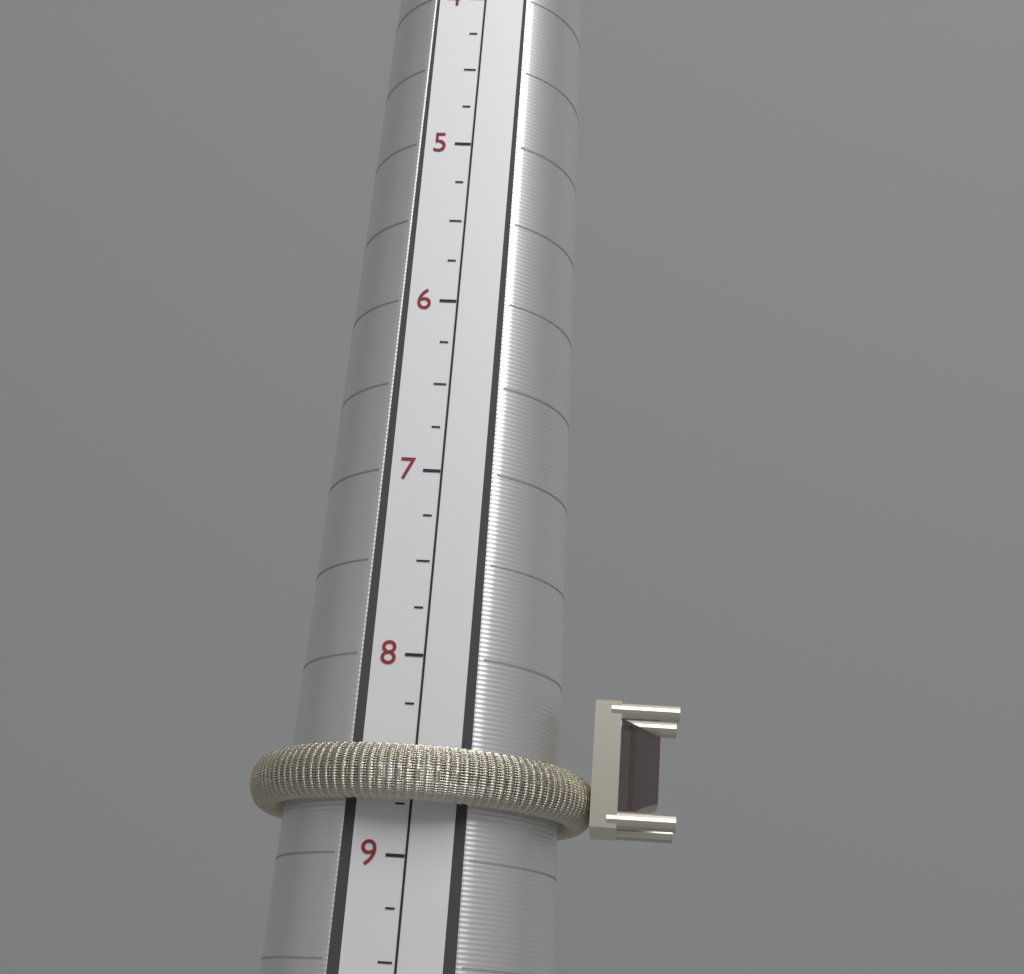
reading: 8.75 (no unit)
